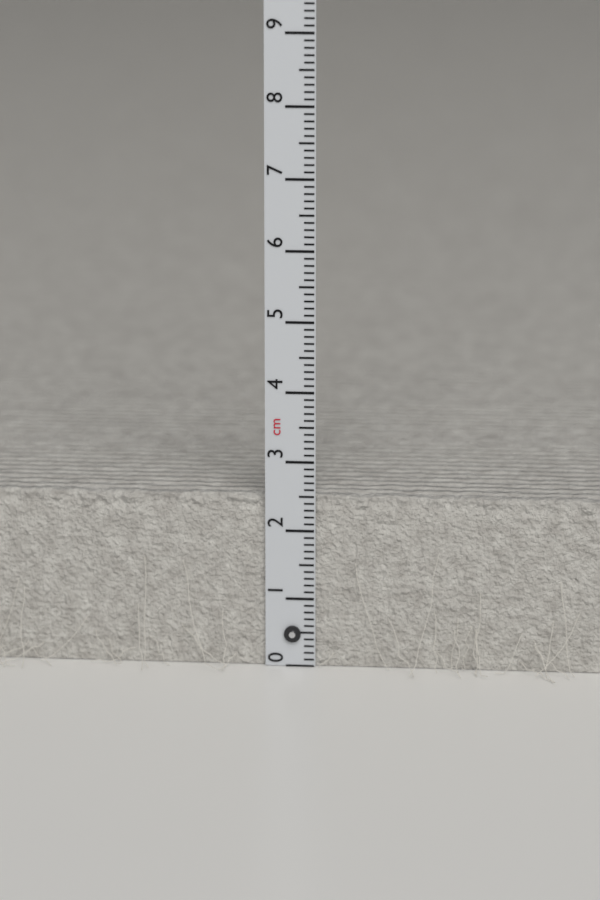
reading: 2.5 cm
